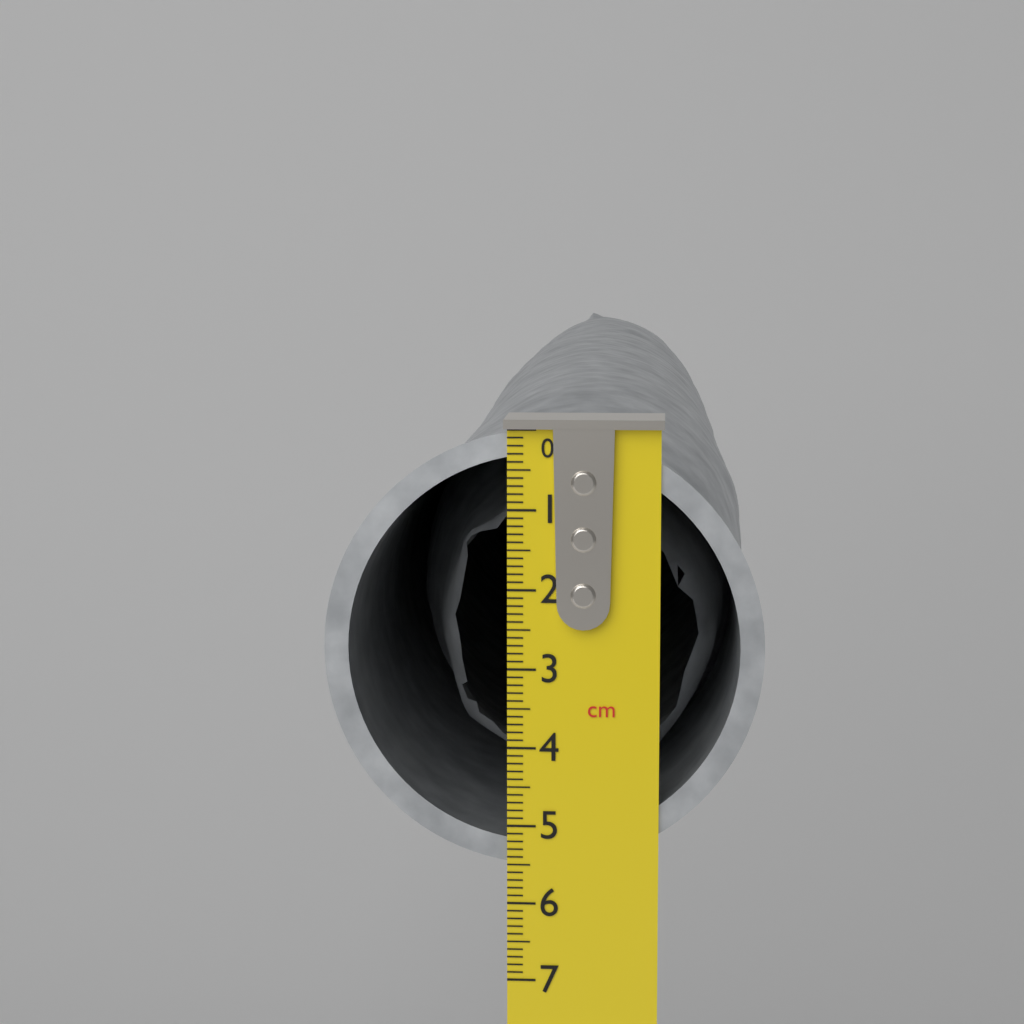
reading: 5.5 cm
